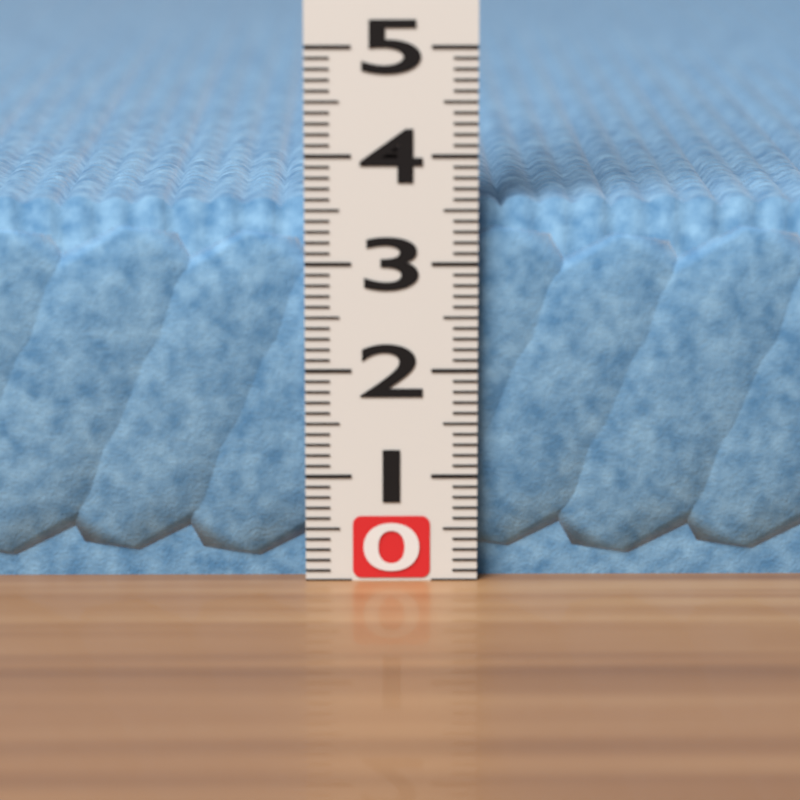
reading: 3.6 (no unit)
